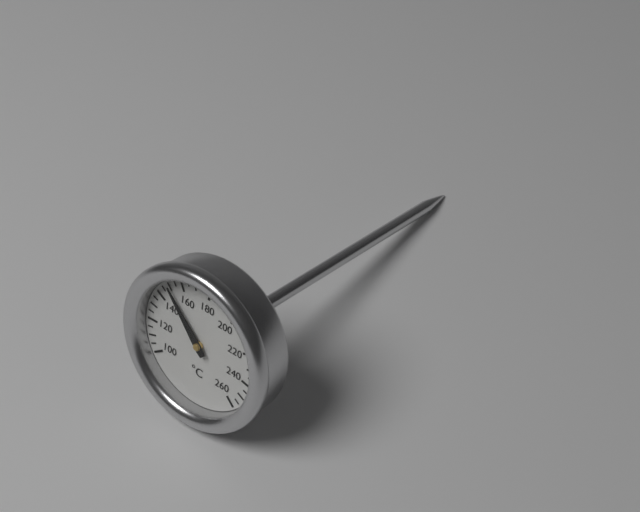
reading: 150 °C
